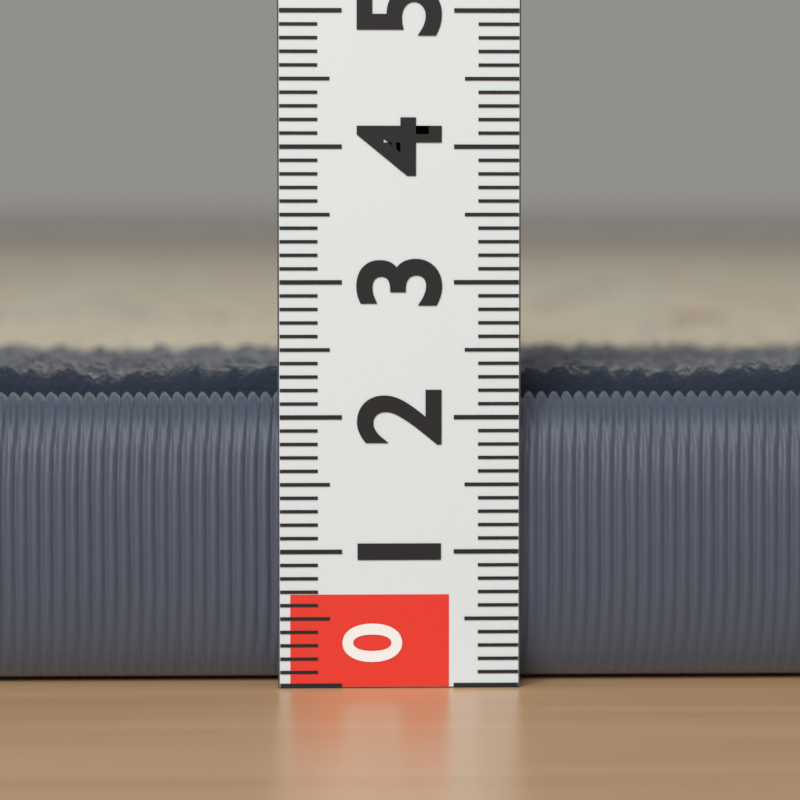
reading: 2.4 (no unit)
